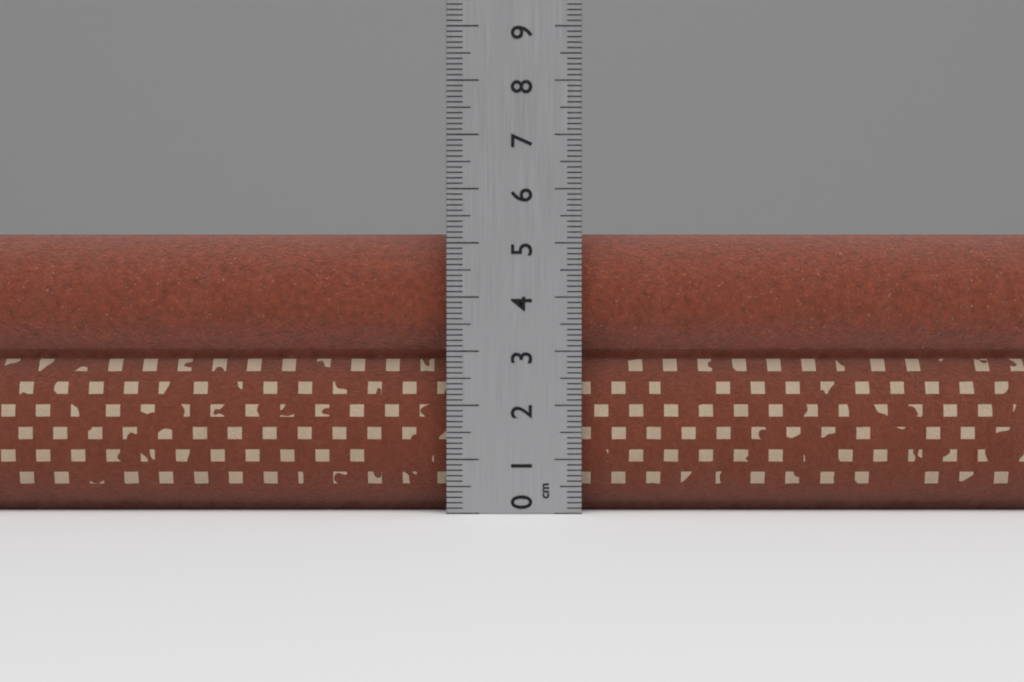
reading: 5.2 cm
